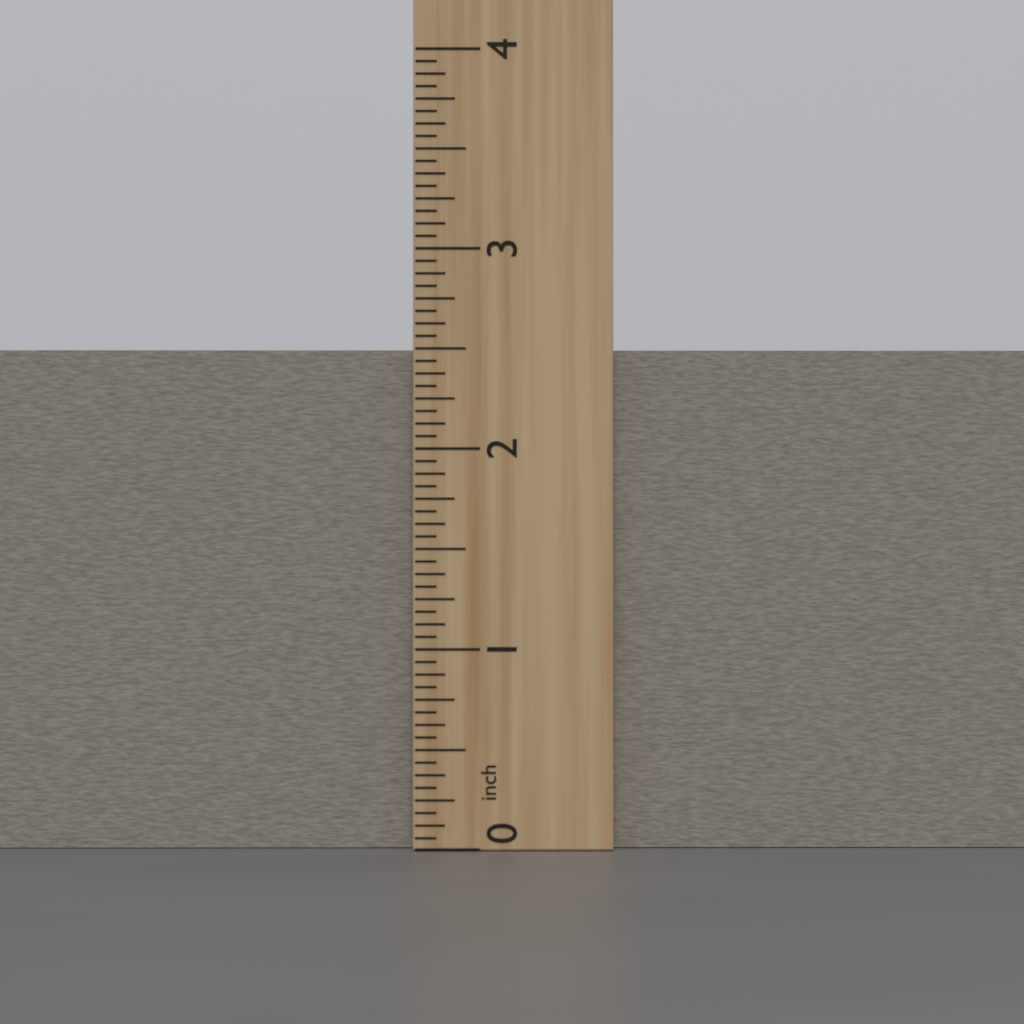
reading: 2.5000 inch
